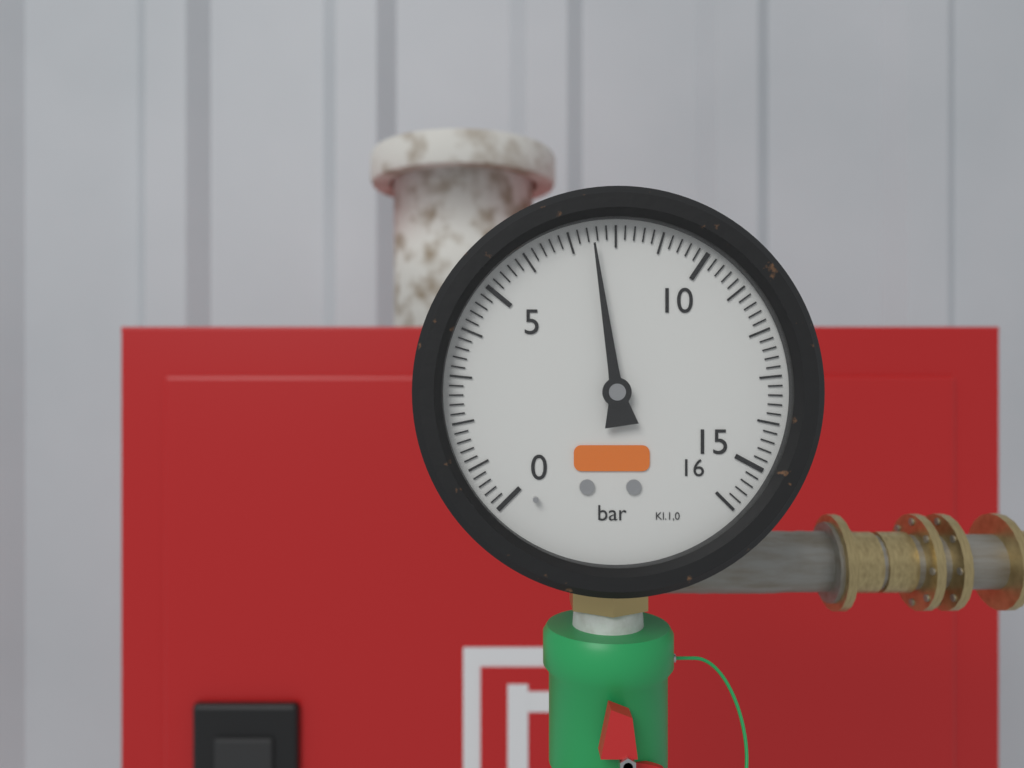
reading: 7.5 bar
